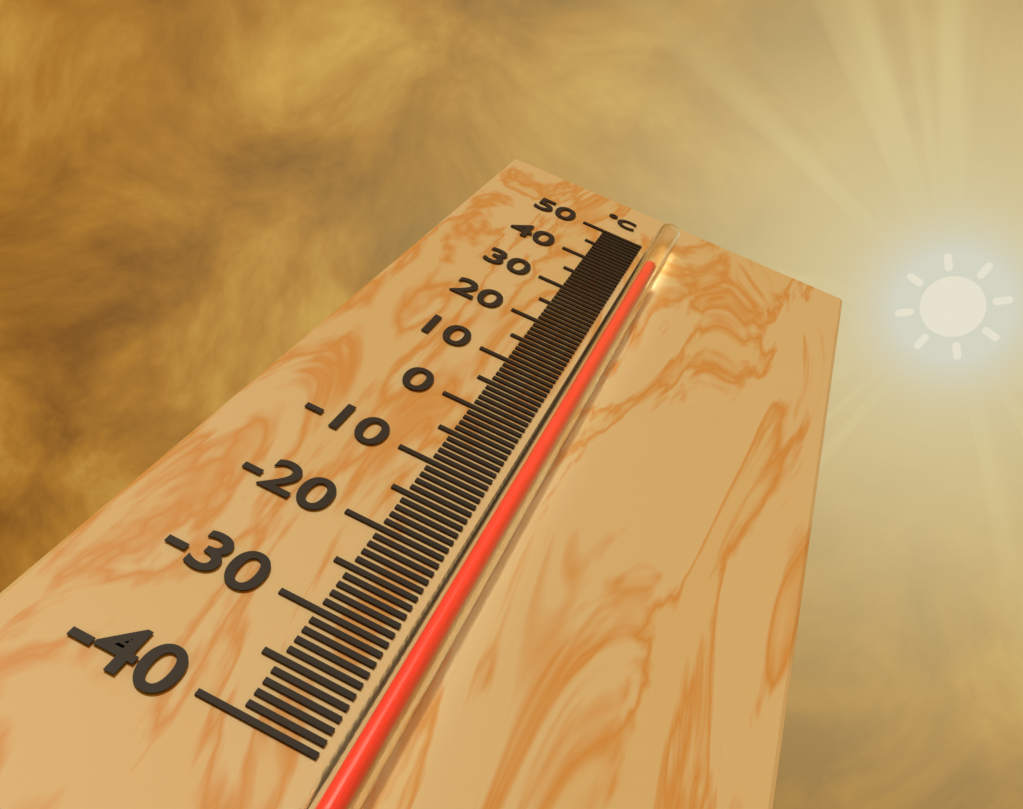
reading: 40 °C
